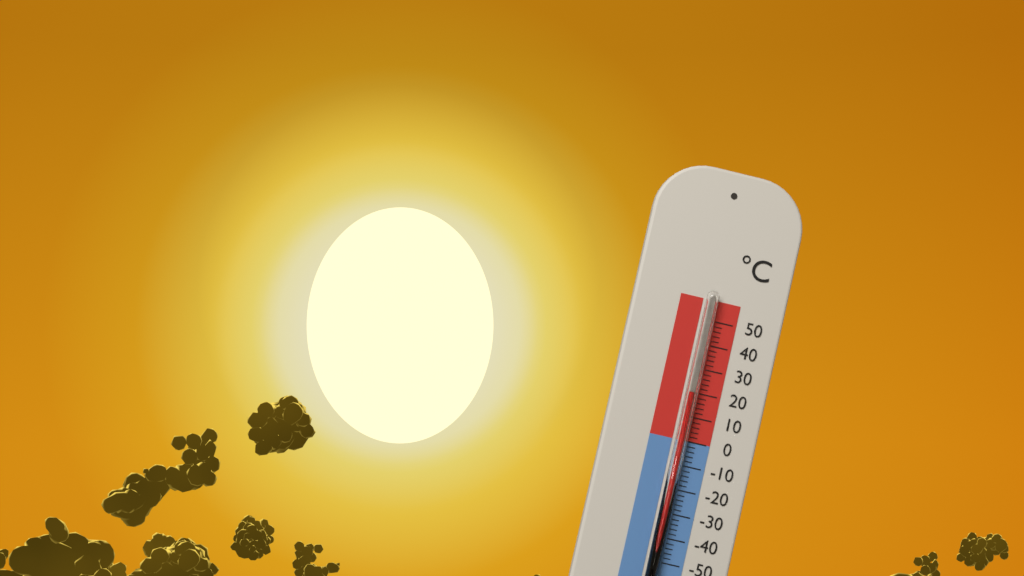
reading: 20 °C
